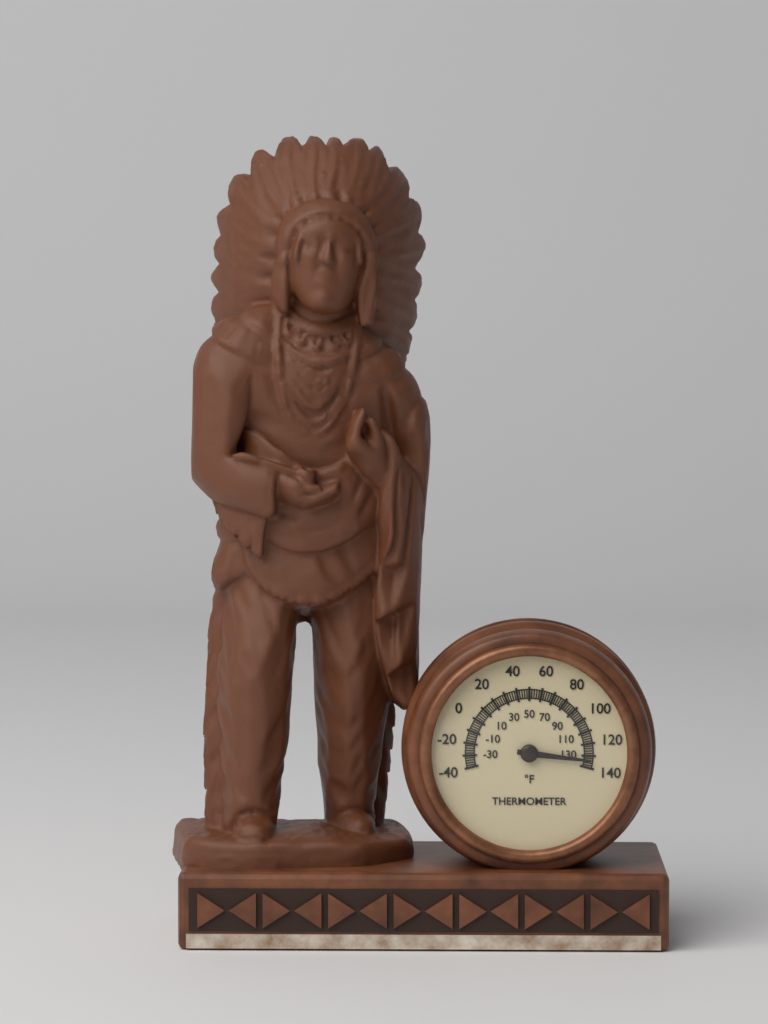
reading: 134 °F
